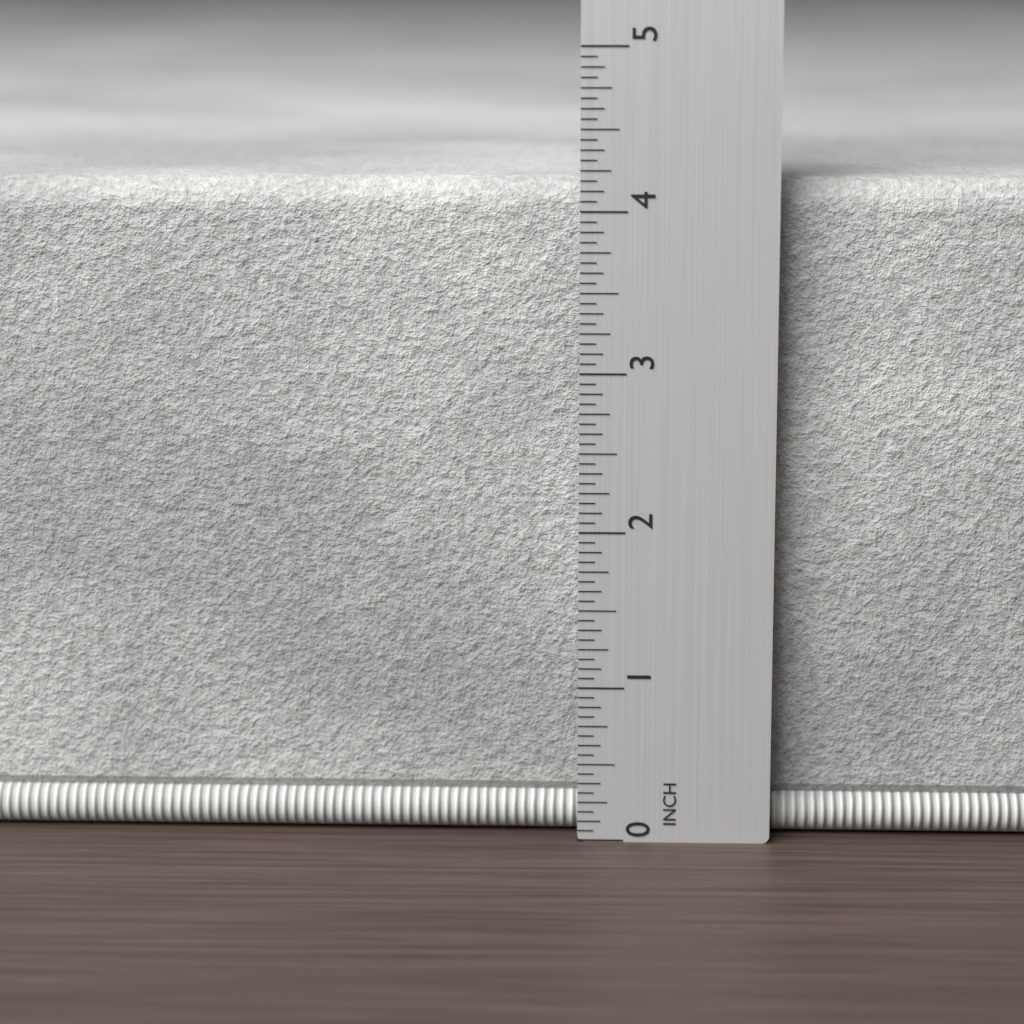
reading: 4.1875 in
